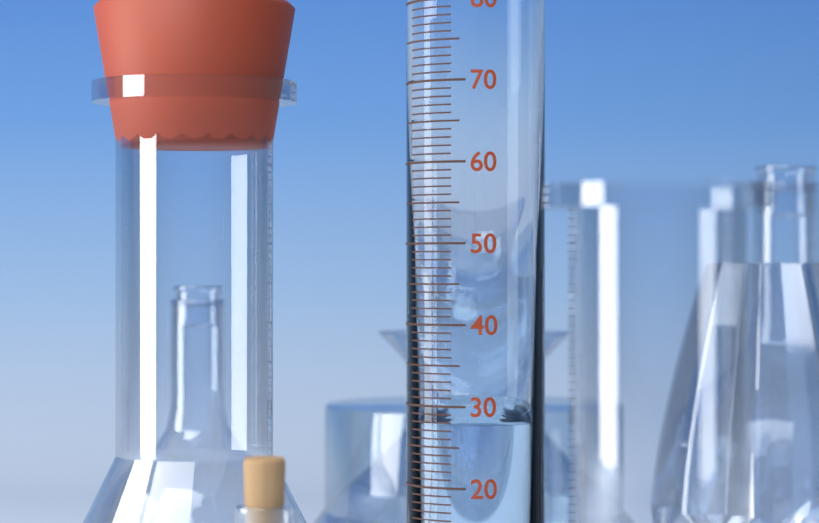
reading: 28 ml
